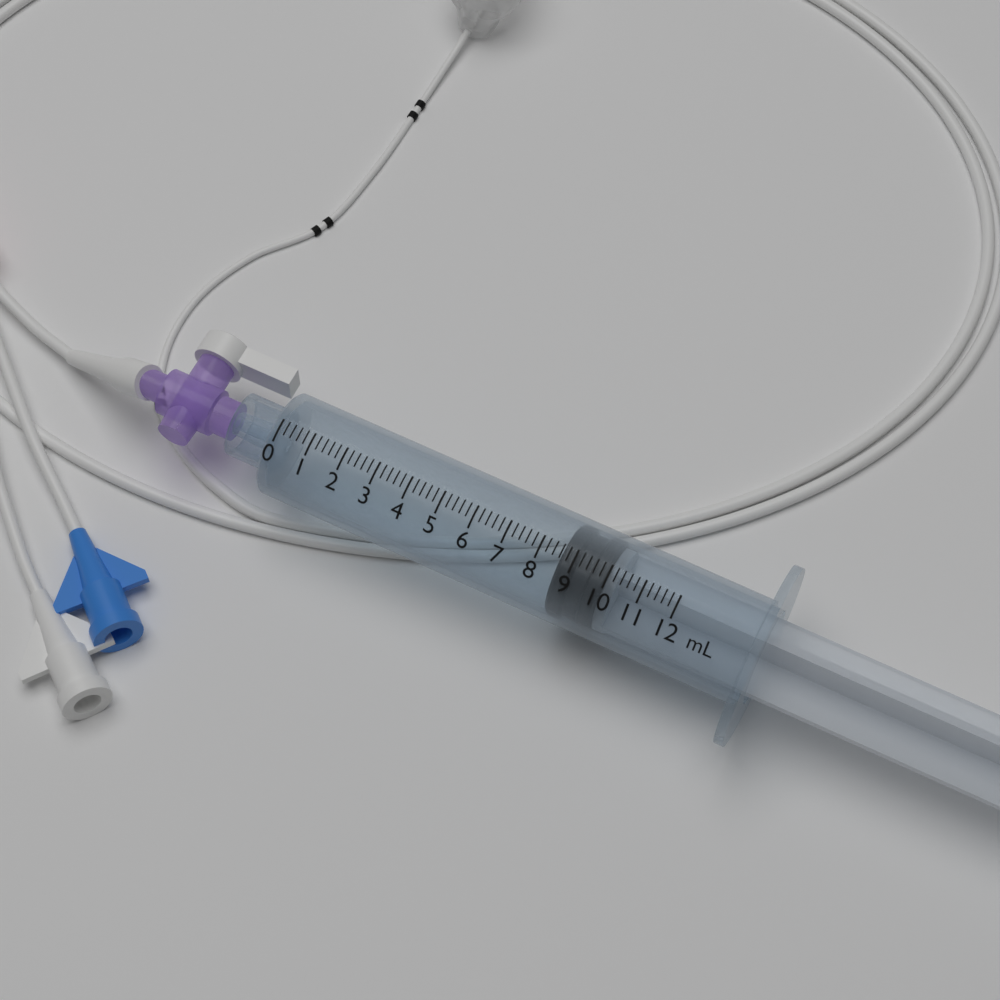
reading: 8.6 mL
